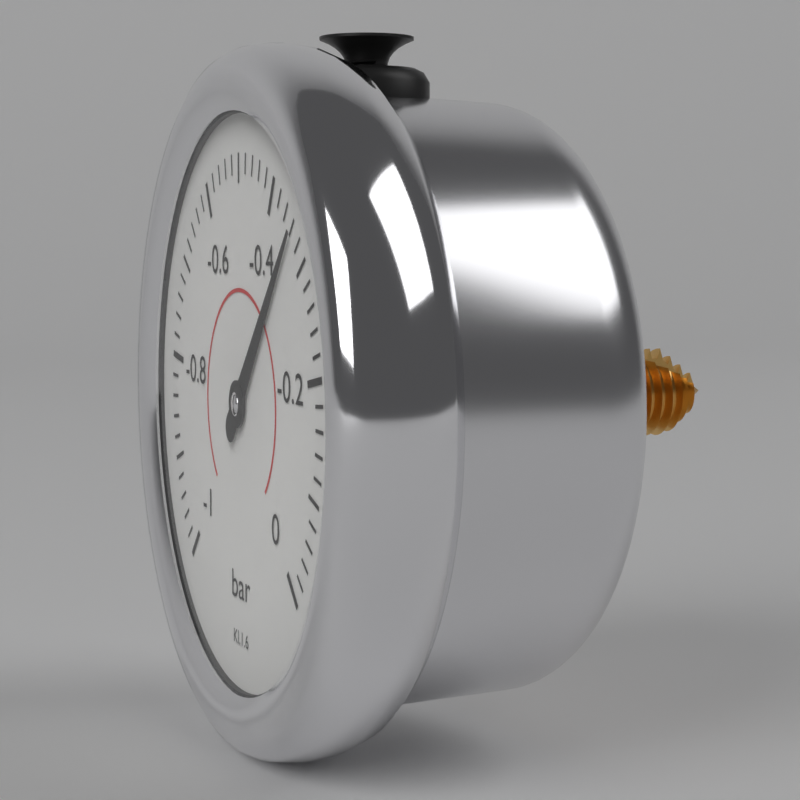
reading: -0.34 bar
